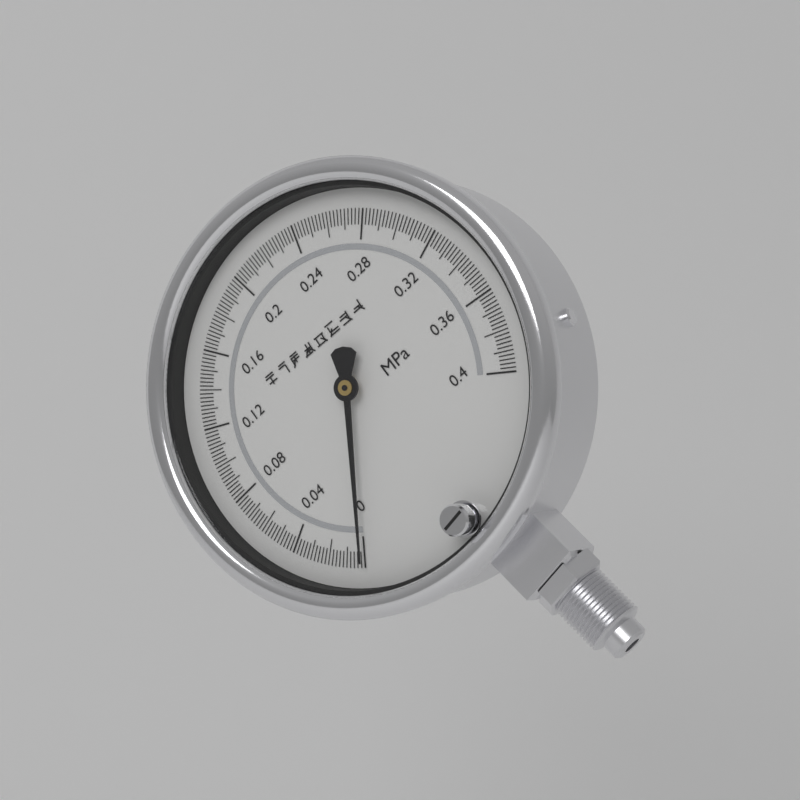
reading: 0.000 MPa
